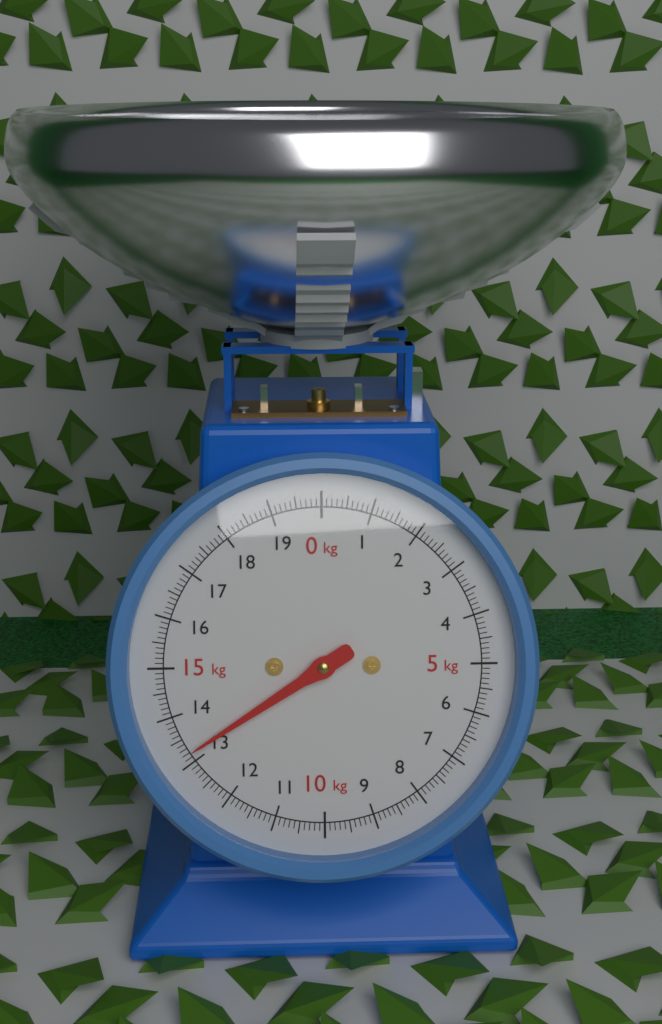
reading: 13.2 kg
